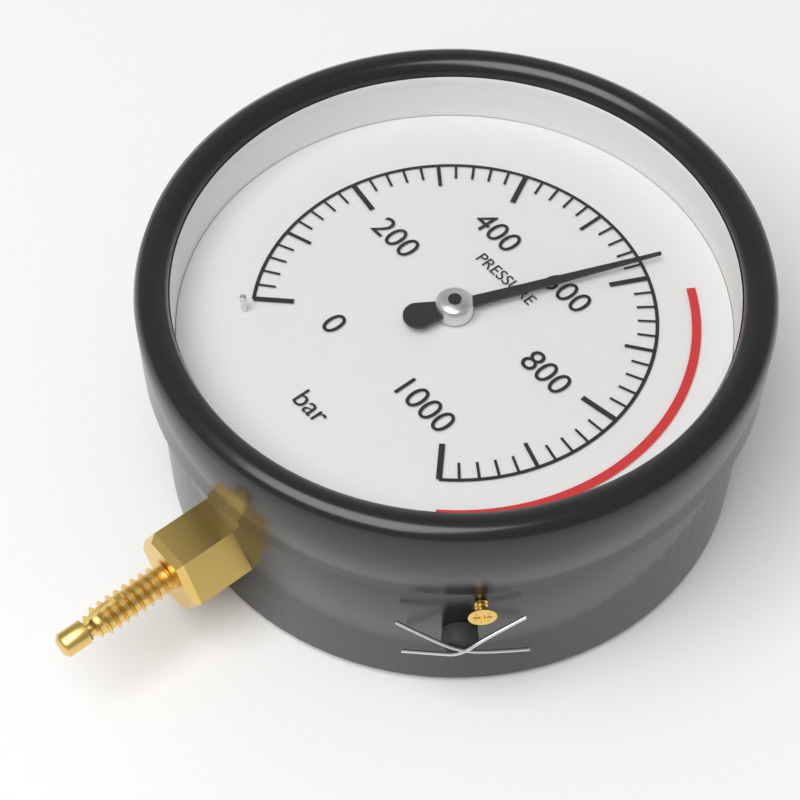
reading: 580 bar
